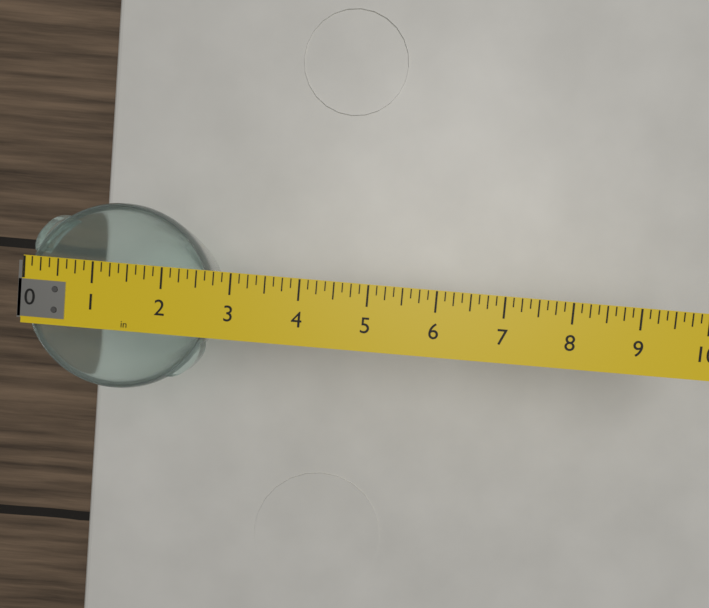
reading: 2.750 in
